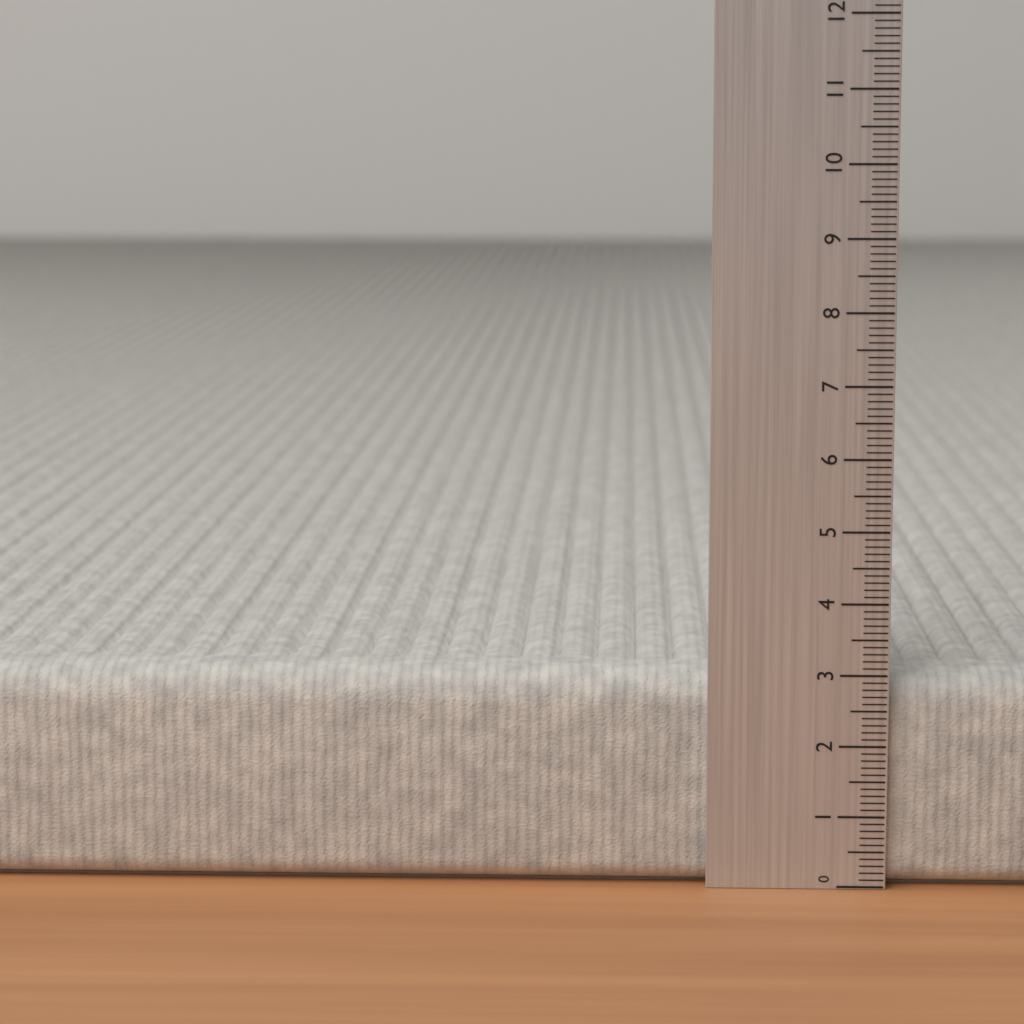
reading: 3.0 (no unit)
